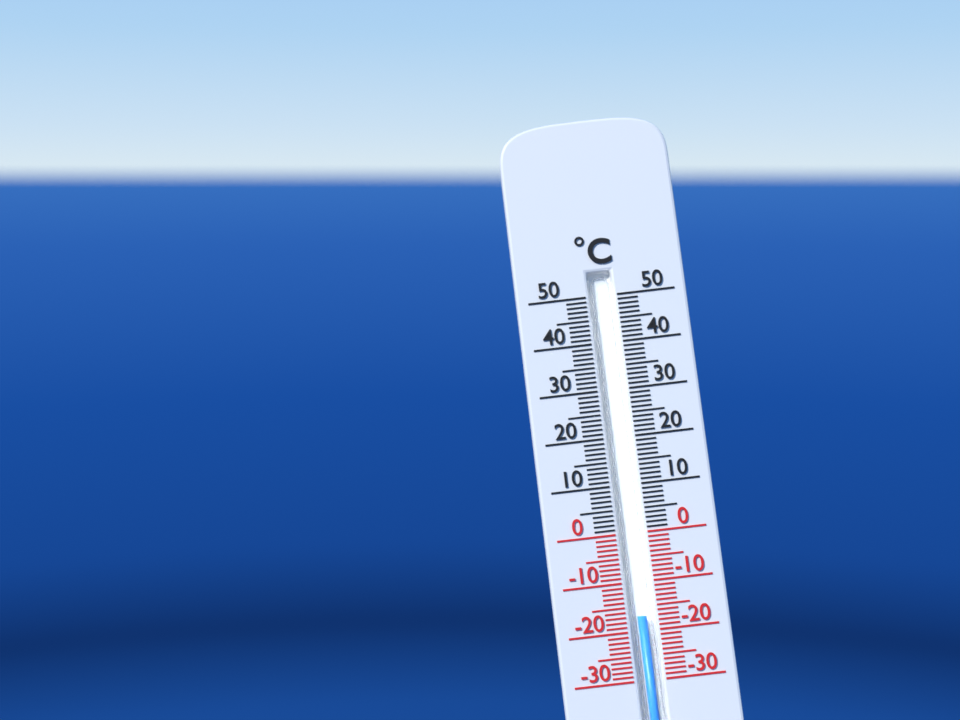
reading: -17 °C
